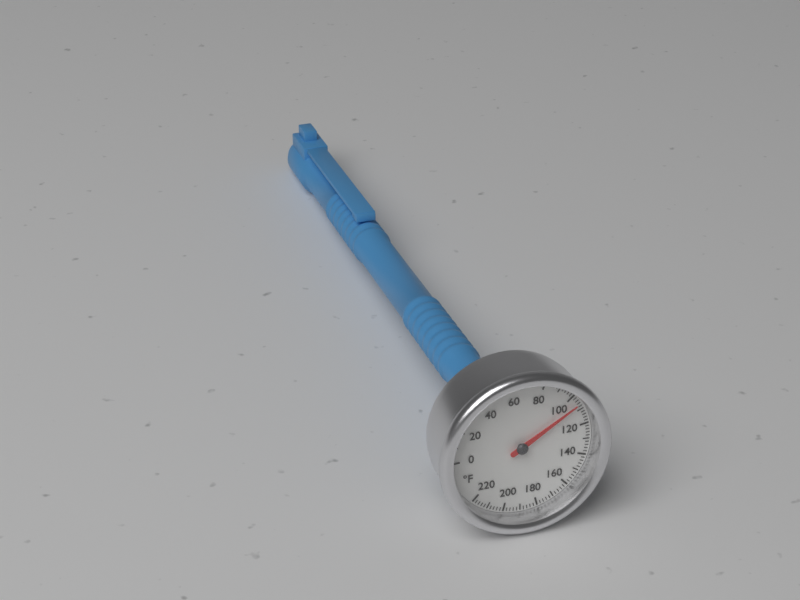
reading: 106 °F
